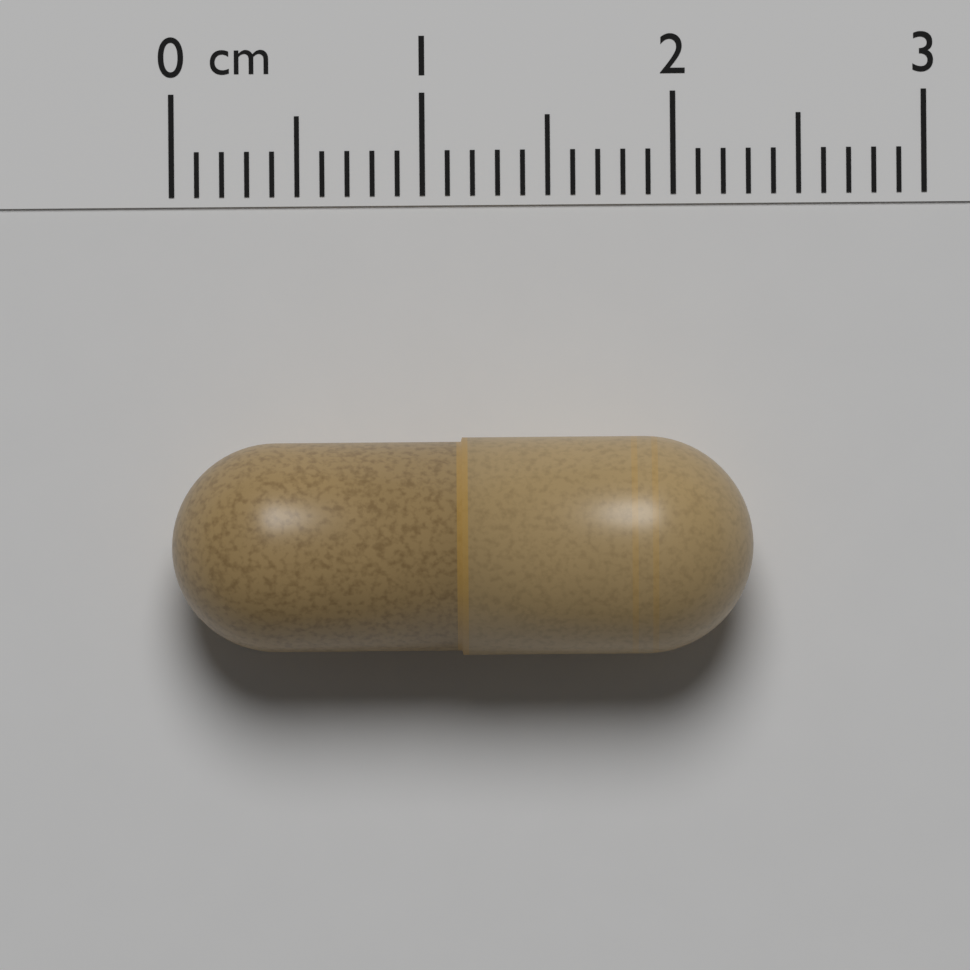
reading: 2.3 cm
